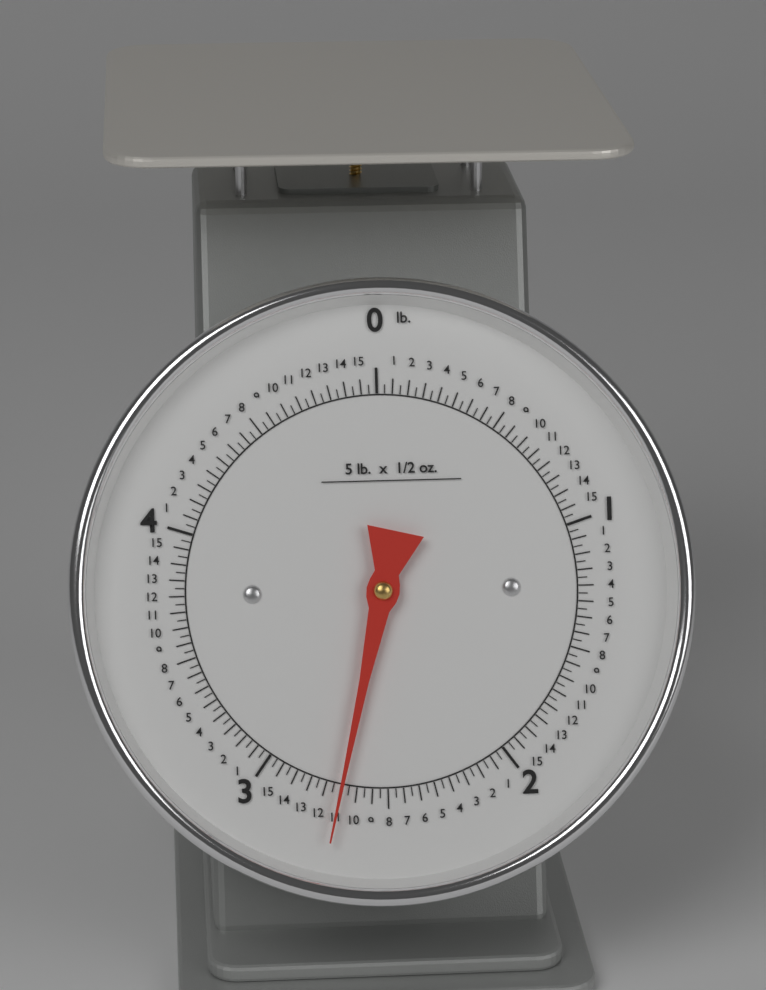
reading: 2.68750 lb
